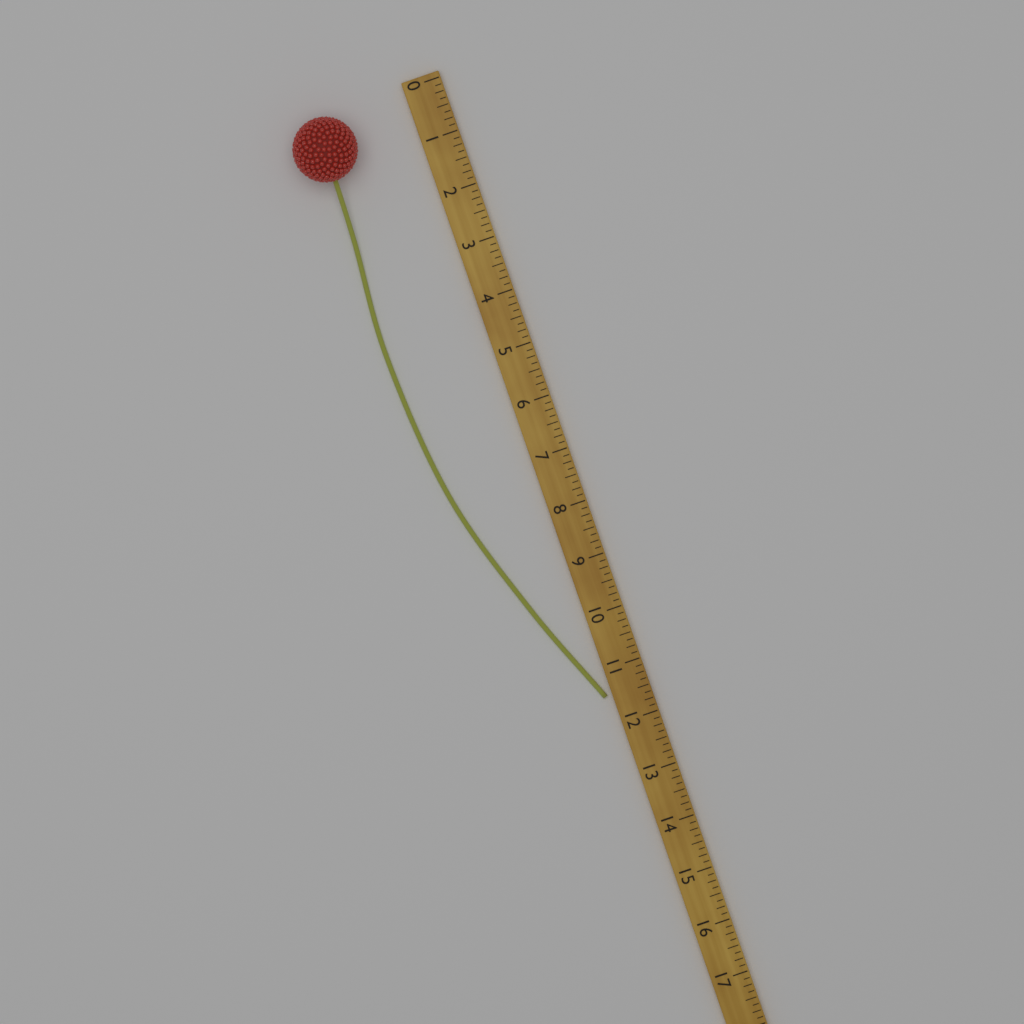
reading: 11.500 (no unit)
